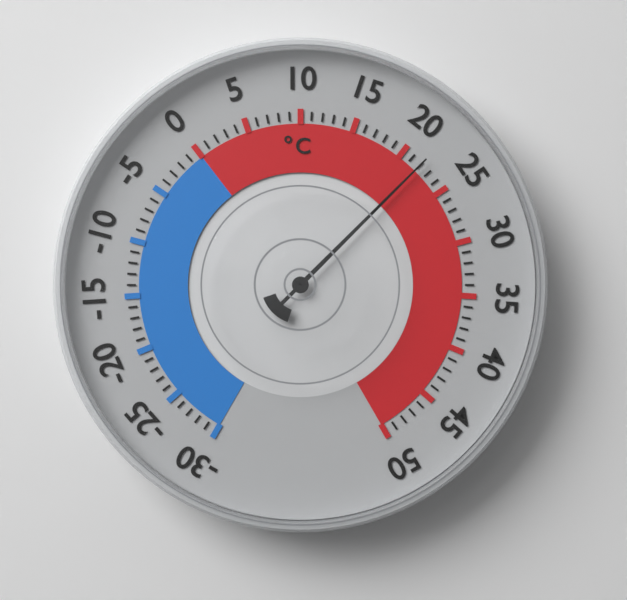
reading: 22 °C
